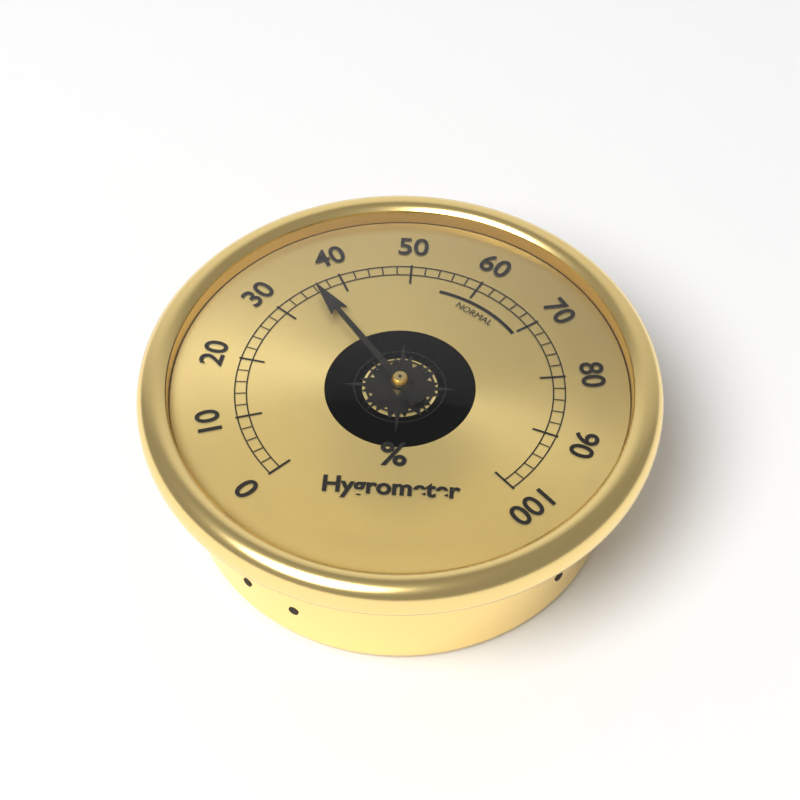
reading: 36 %
